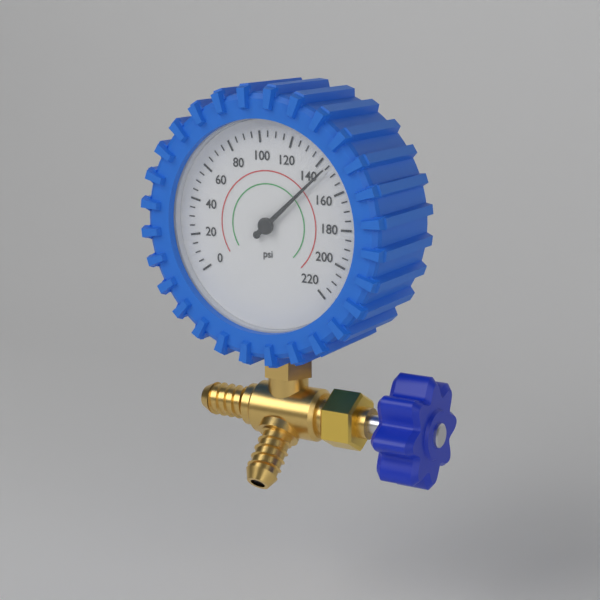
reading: 145 psi
